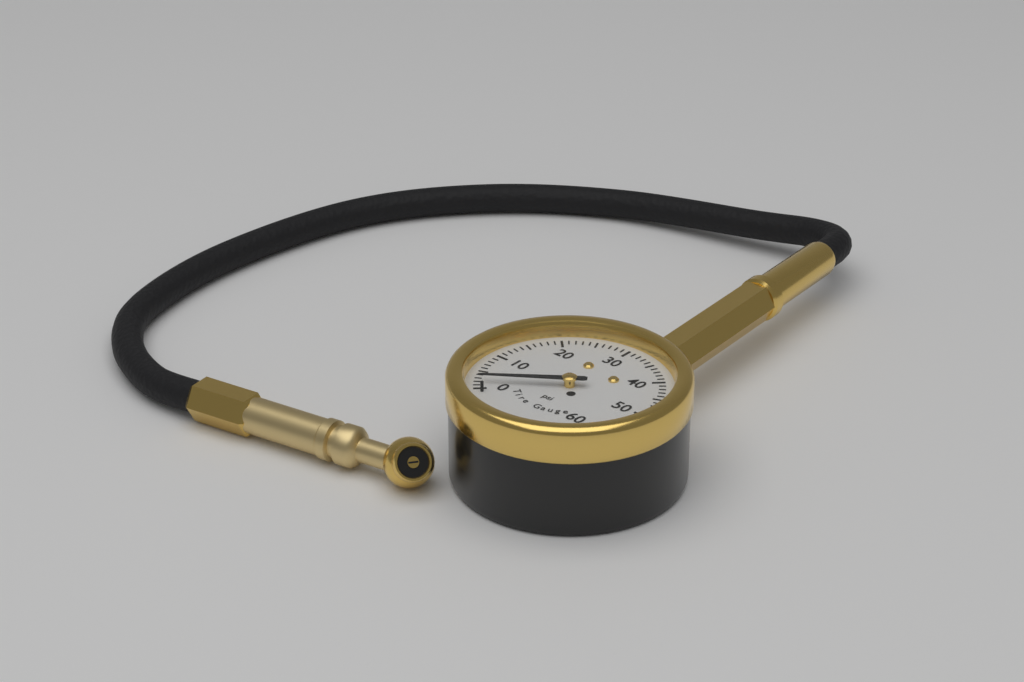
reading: 2 psi
